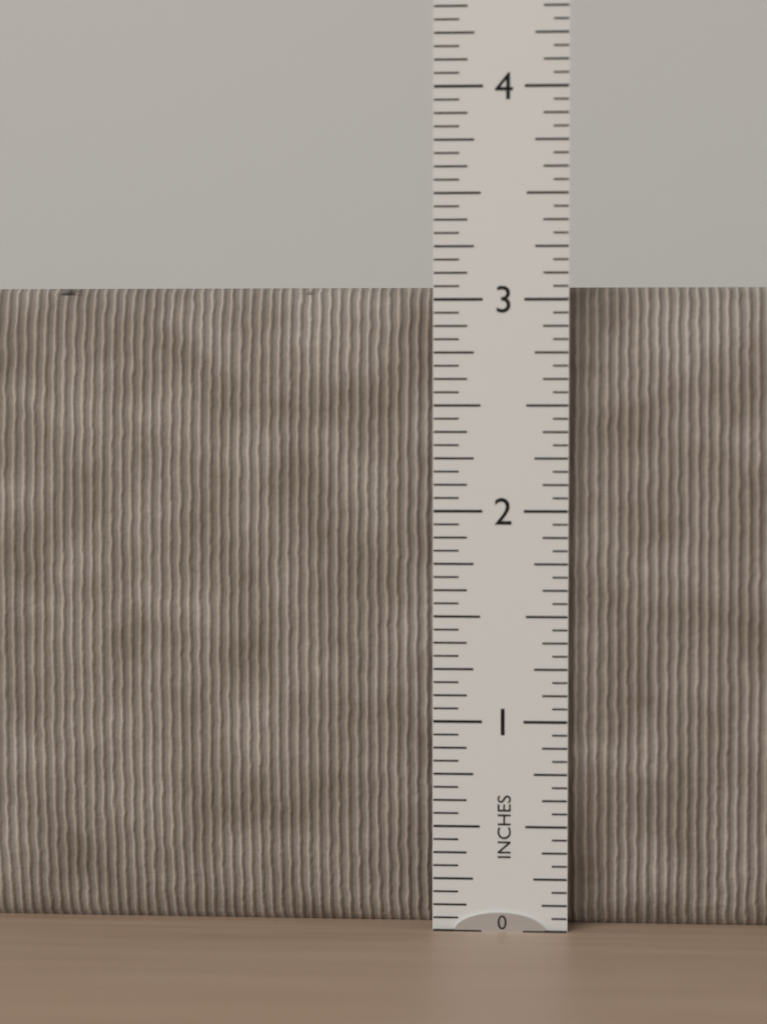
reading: 3.0625 in
